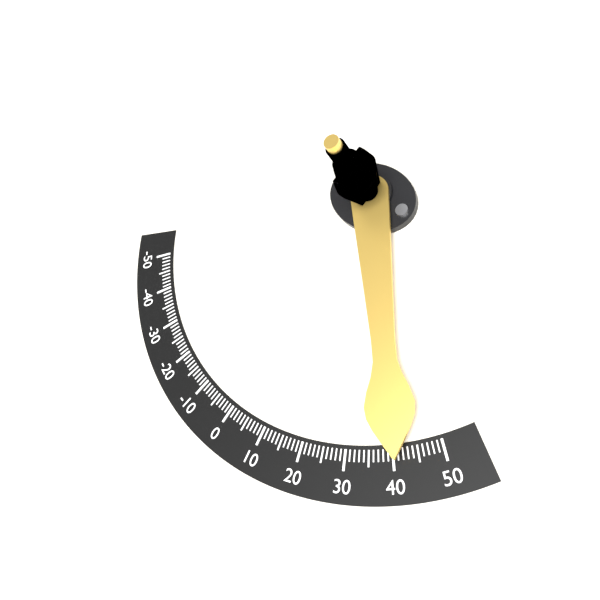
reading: 41 (no unit)
